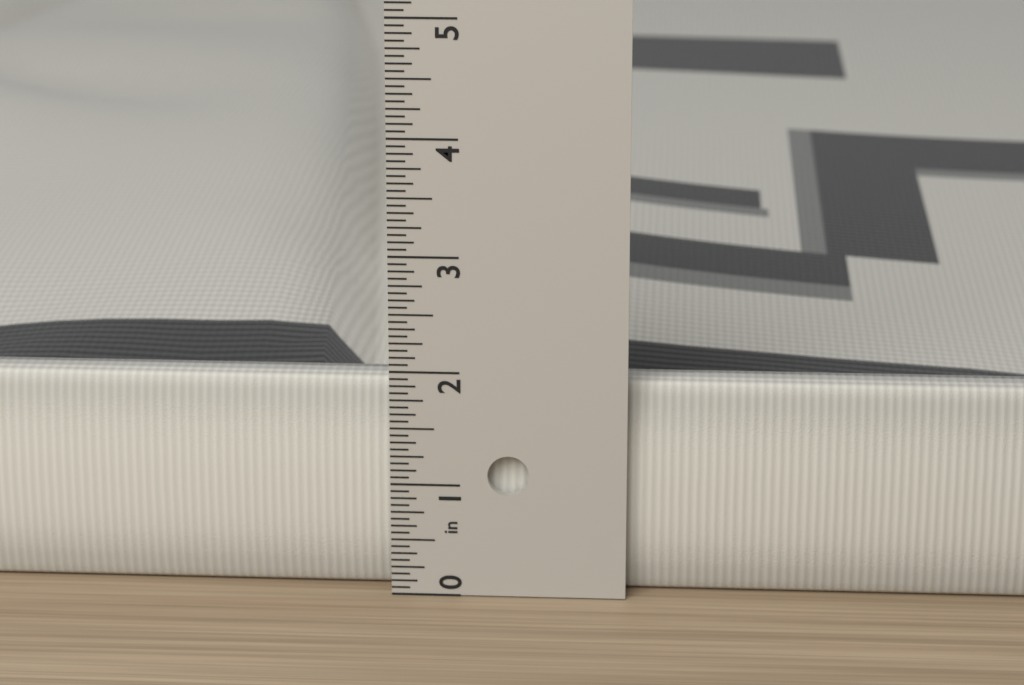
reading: 1.8750 in
